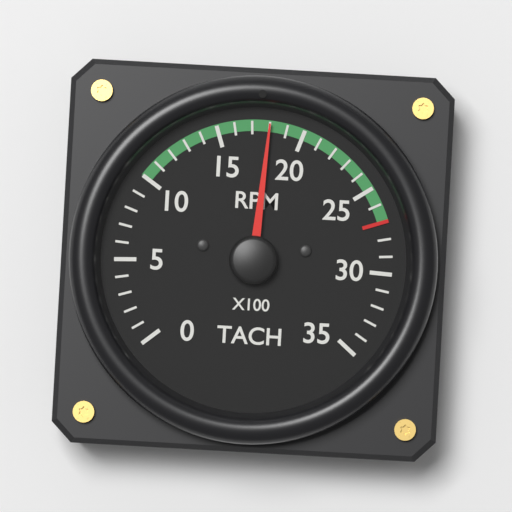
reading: 1800 RPM
